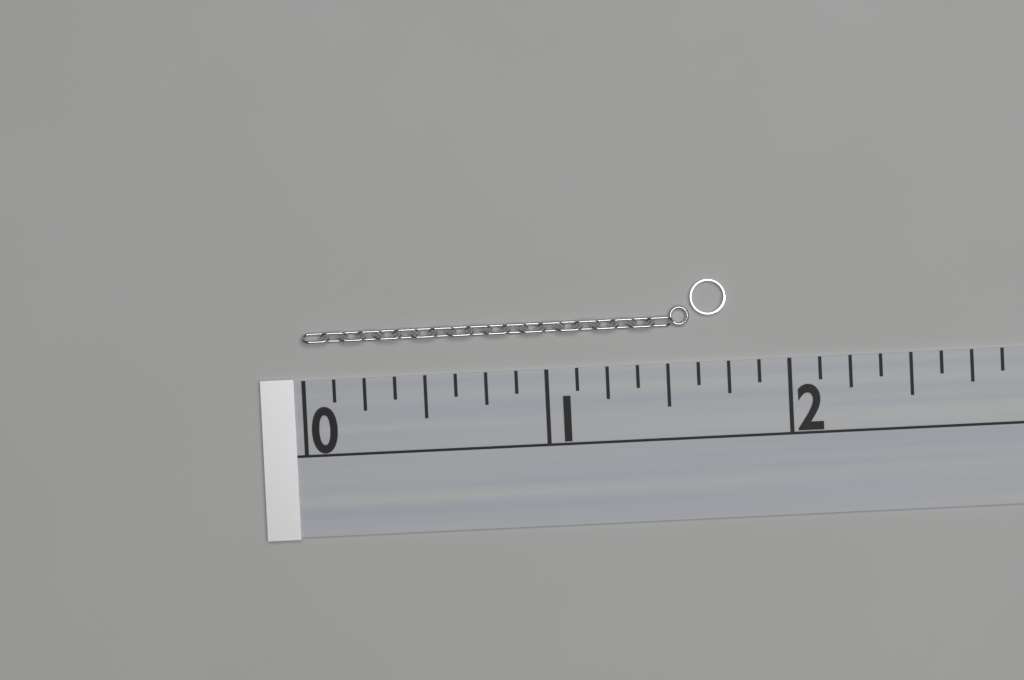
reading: 1.750 (no unit)
